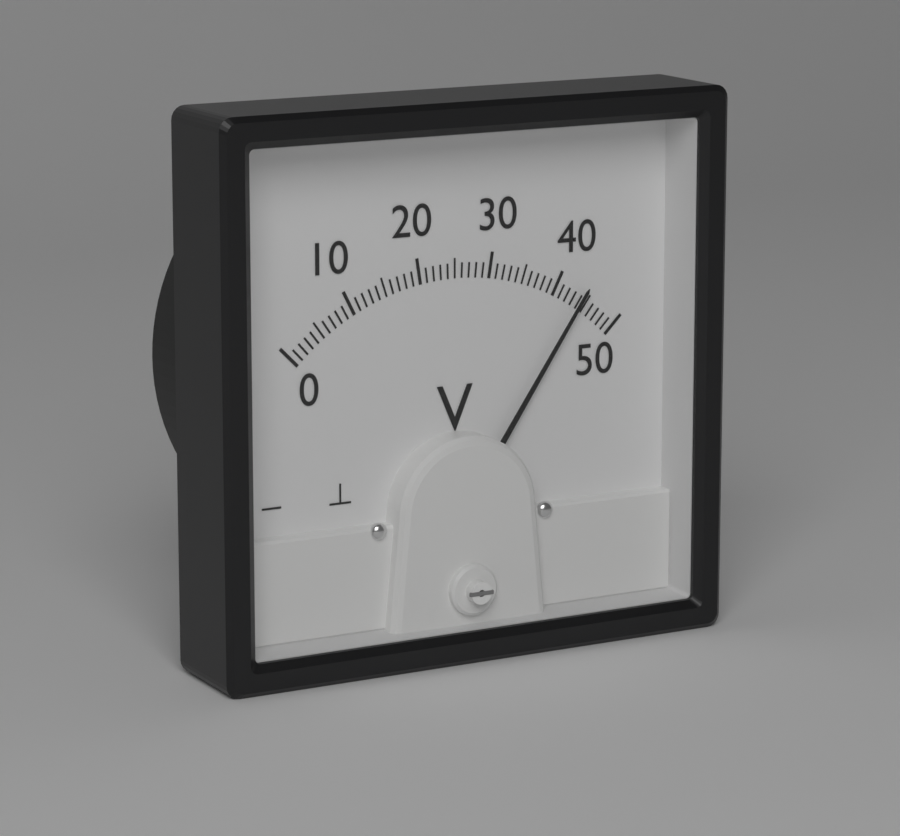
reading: 44 V
